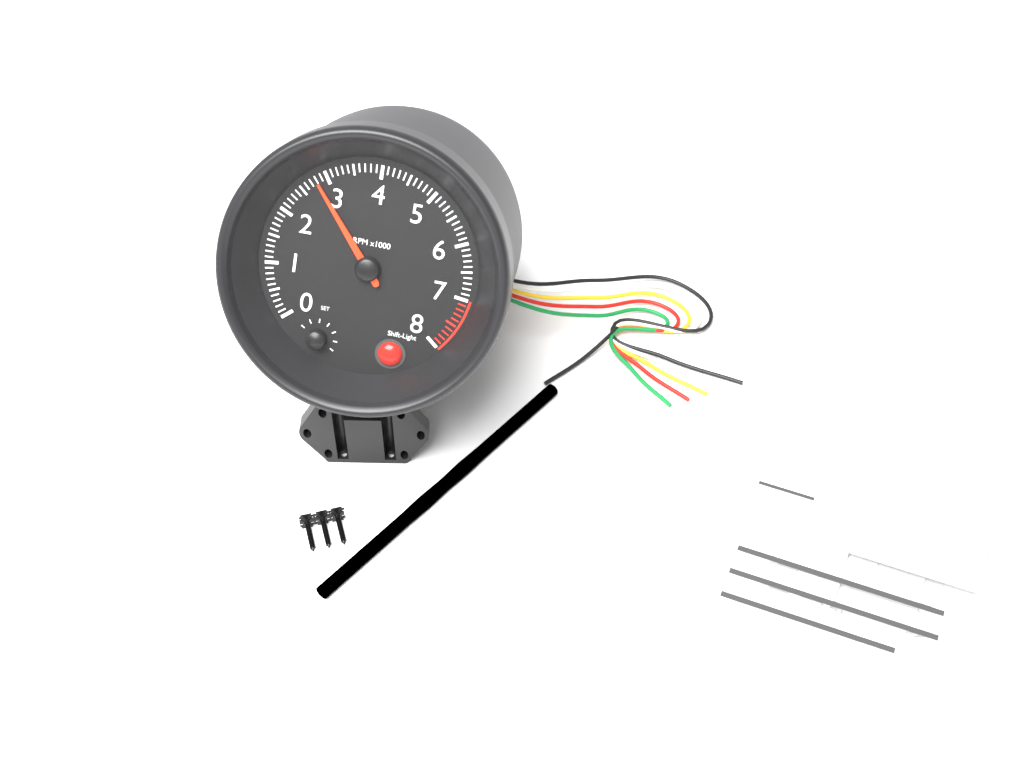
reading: 2800 RPM
